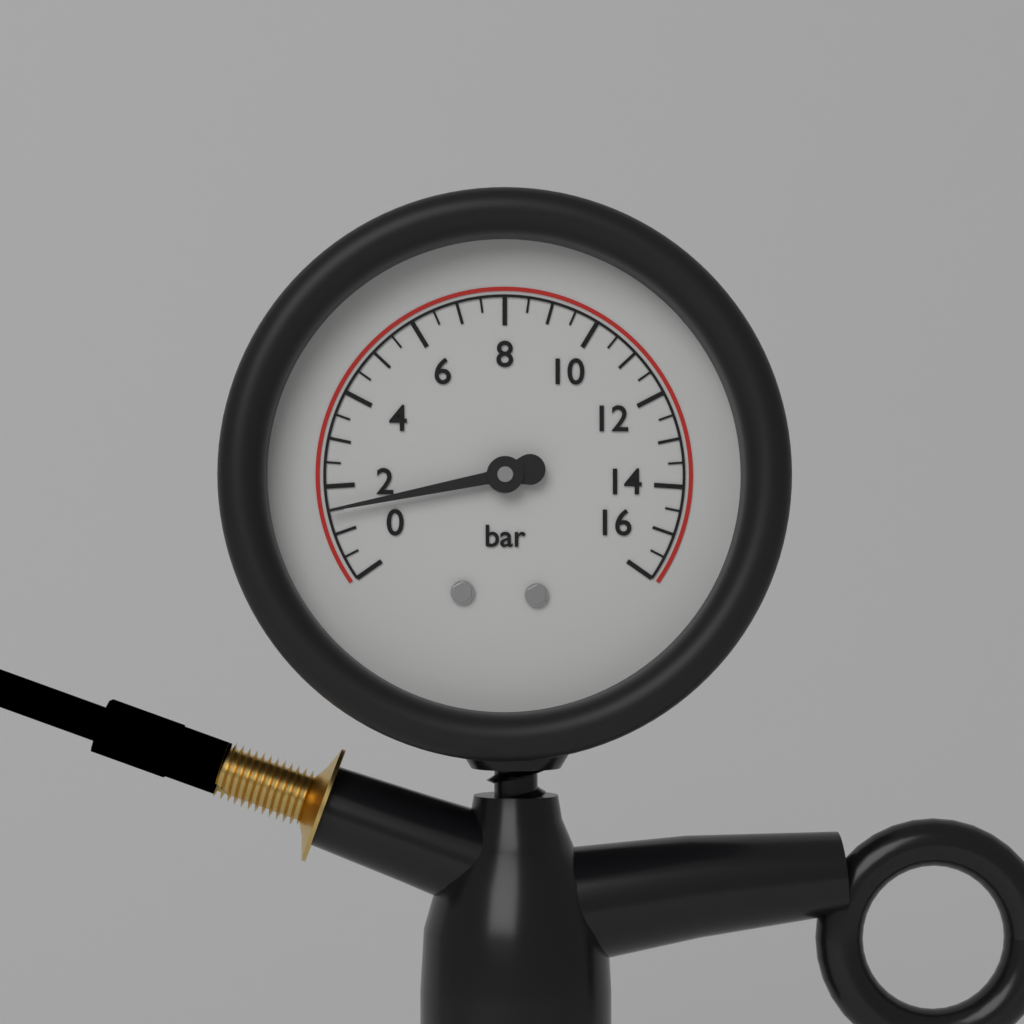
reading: 1.5 bar
